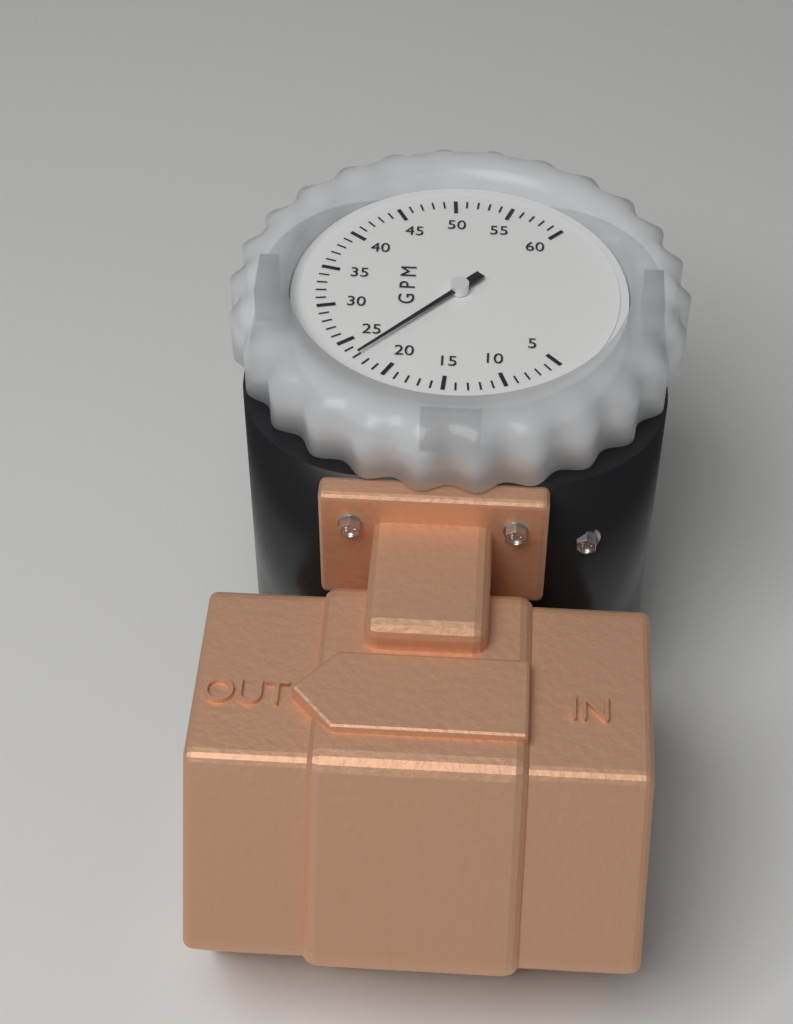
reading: 23 GPM
